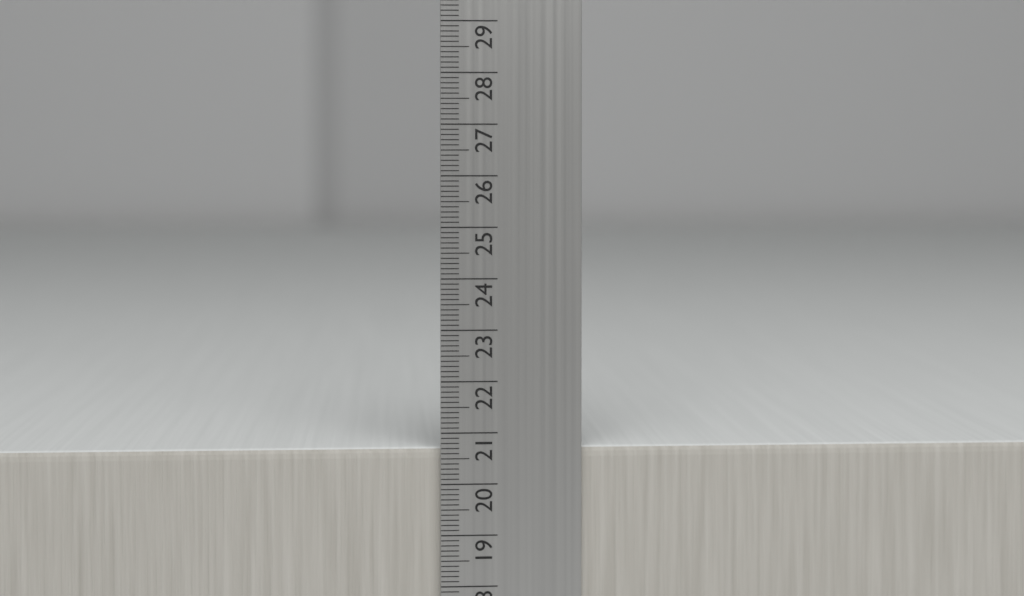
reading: 20.7 cm
